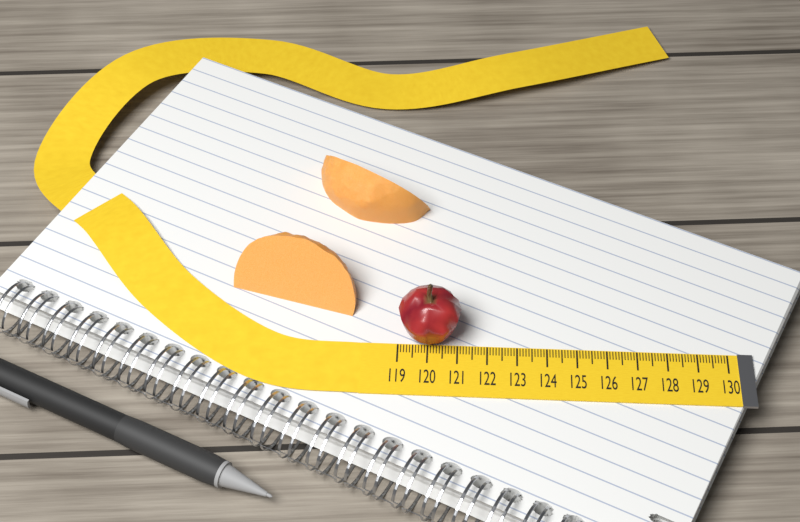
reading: 121.1 (no unit)
